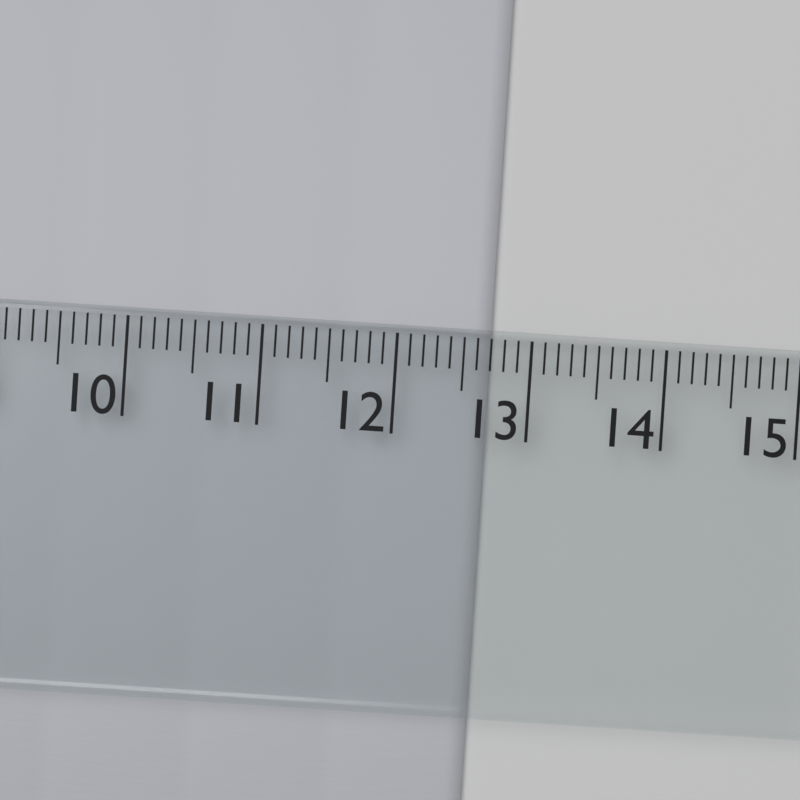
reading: 12.7 cm
